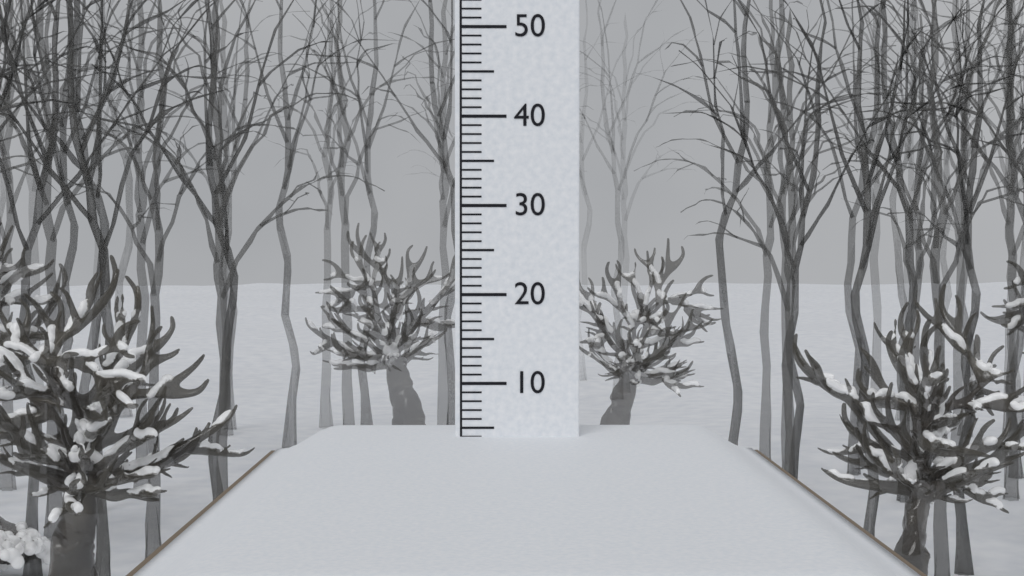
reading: 4 cm
